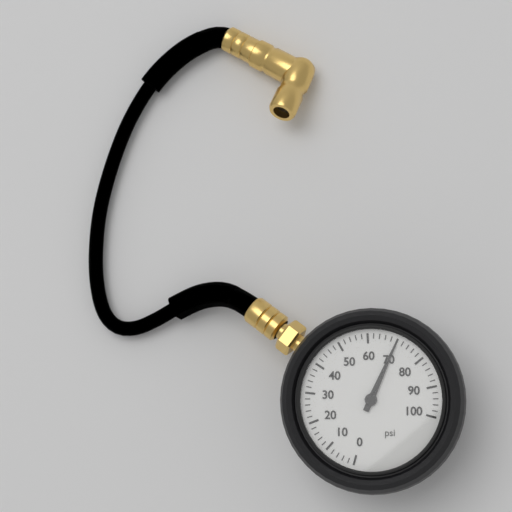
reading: 70 psi
